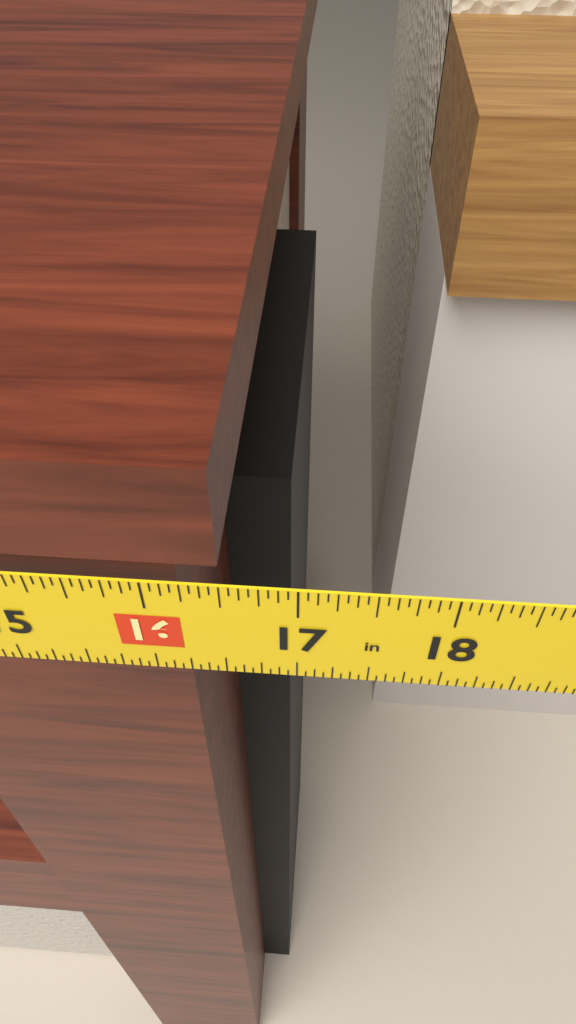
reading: 16.5000 in
